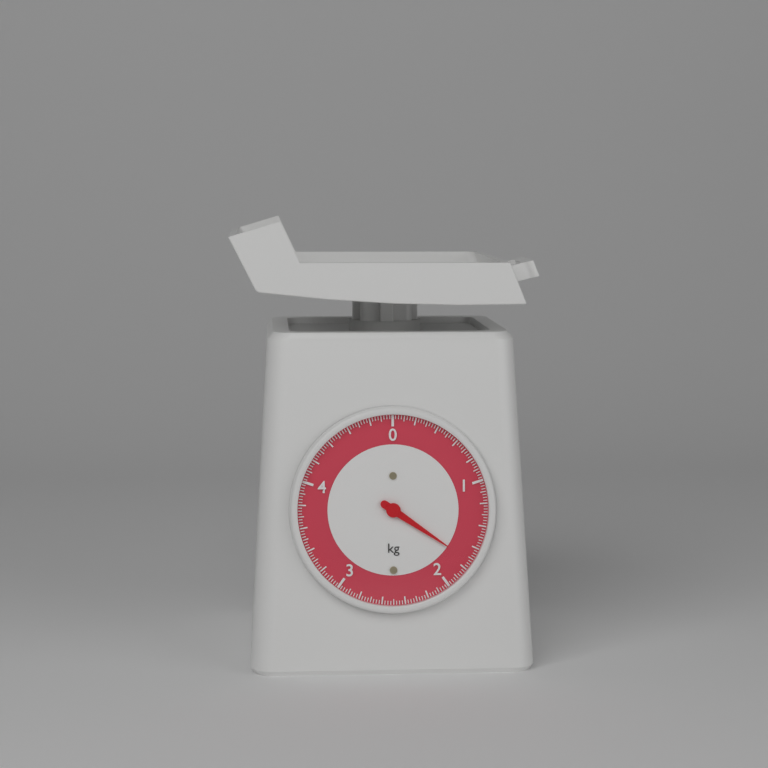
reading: 1.725 kg
